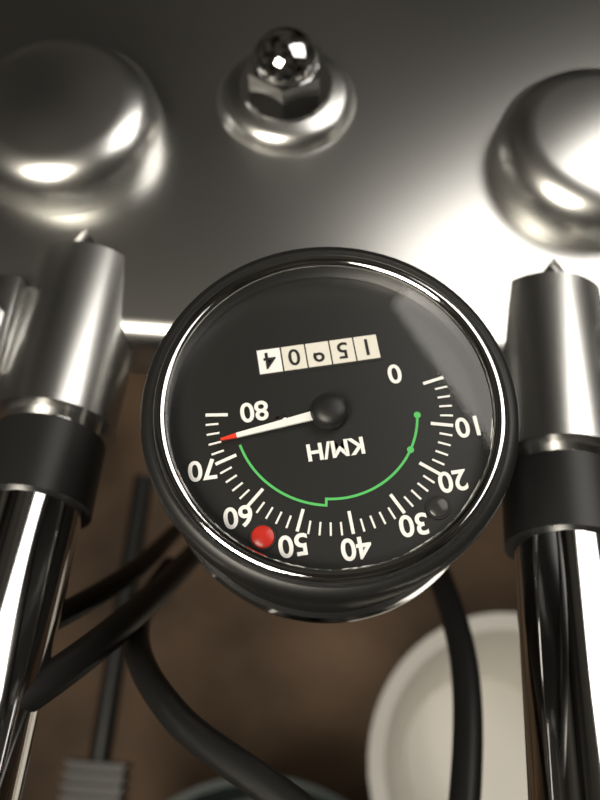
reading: 74 km/h
